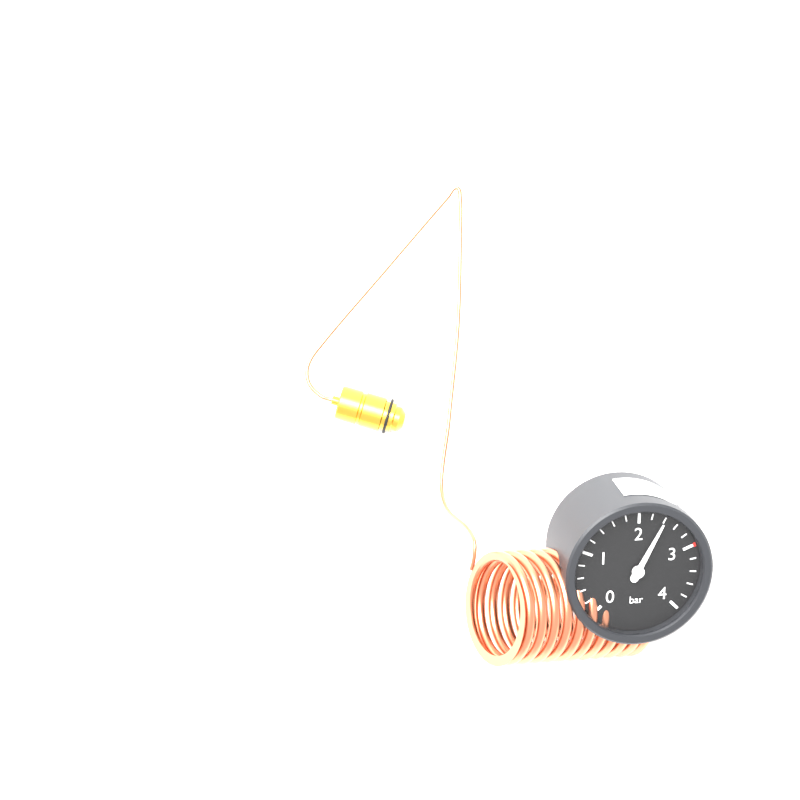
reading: 2.4 bar
